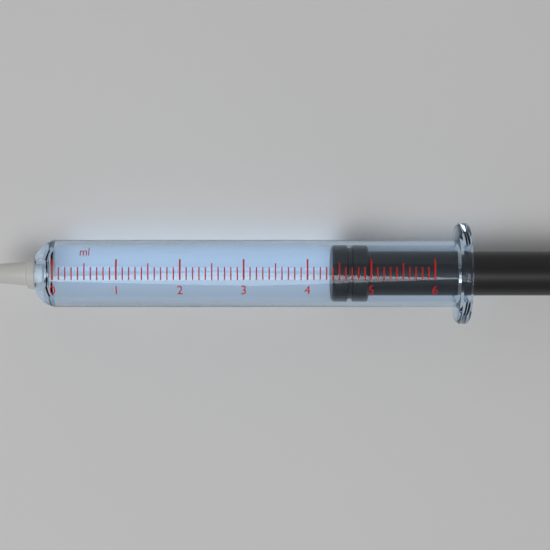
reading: 4.4 ml
